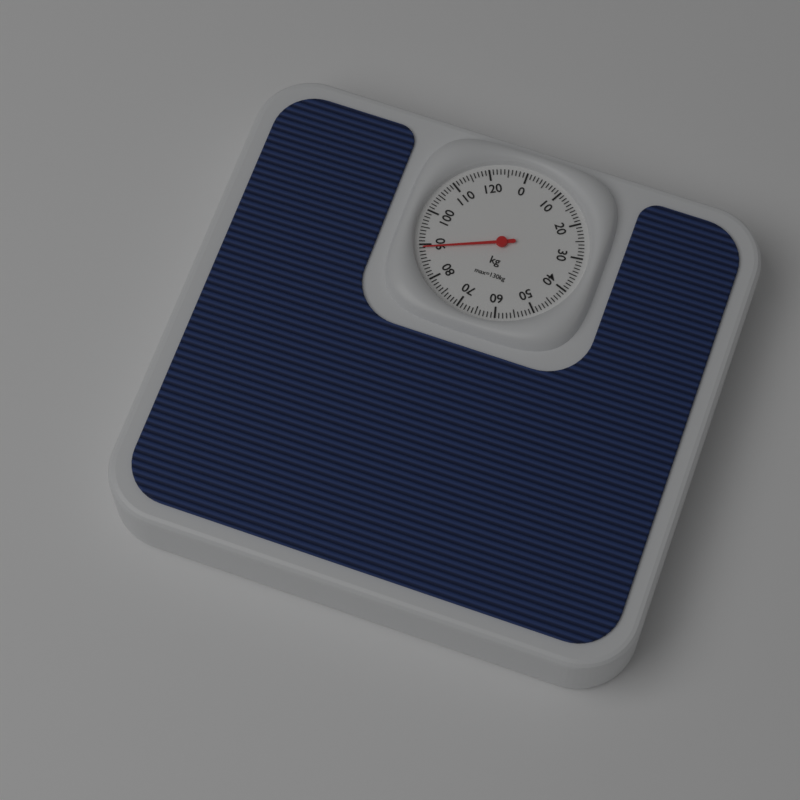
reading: 89 kg
